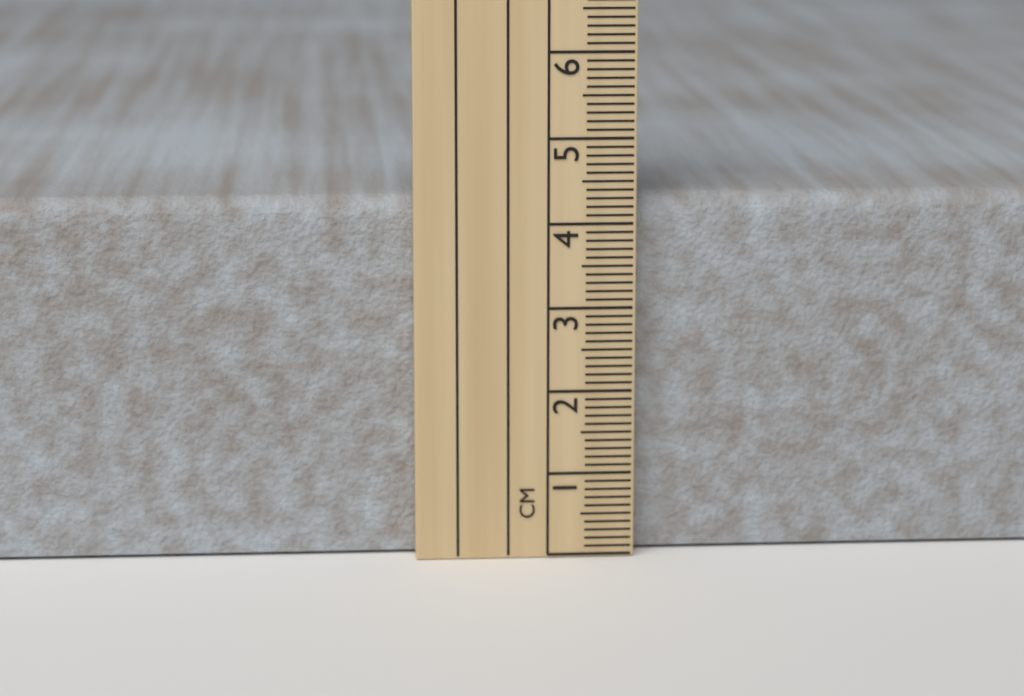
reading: 4.3 cm
